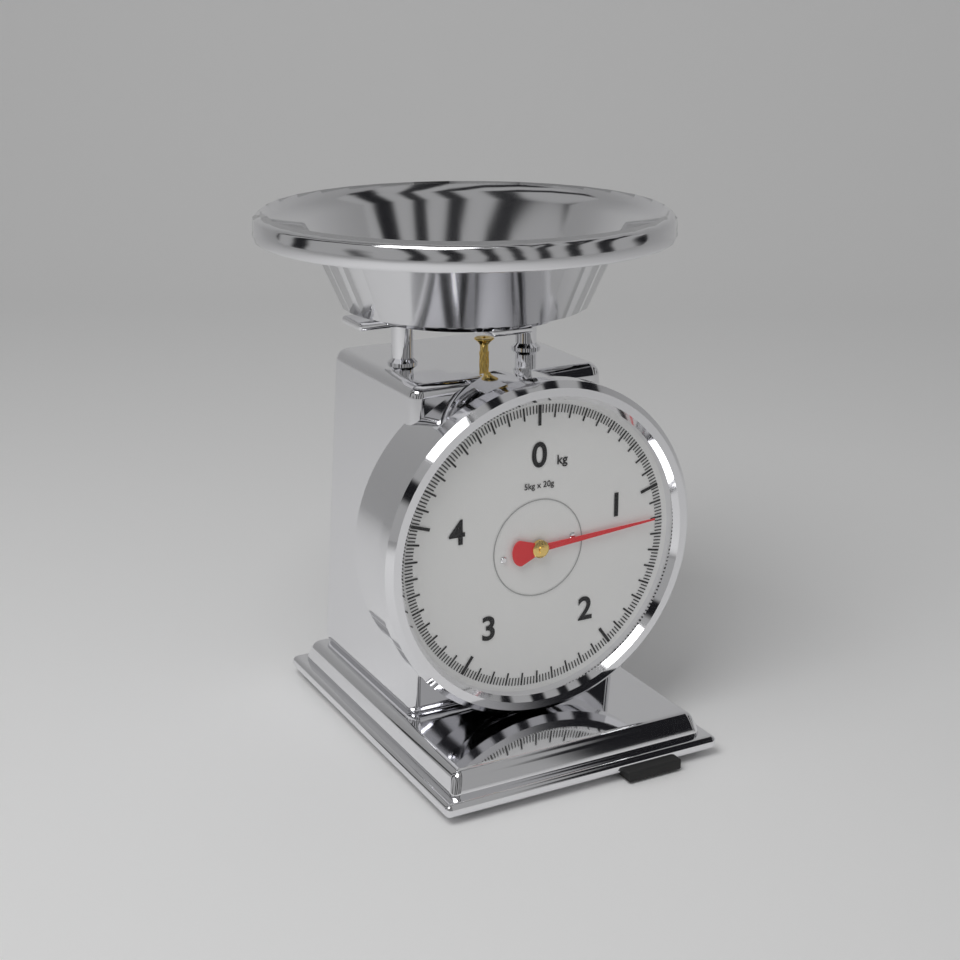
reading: 1.20 kg
